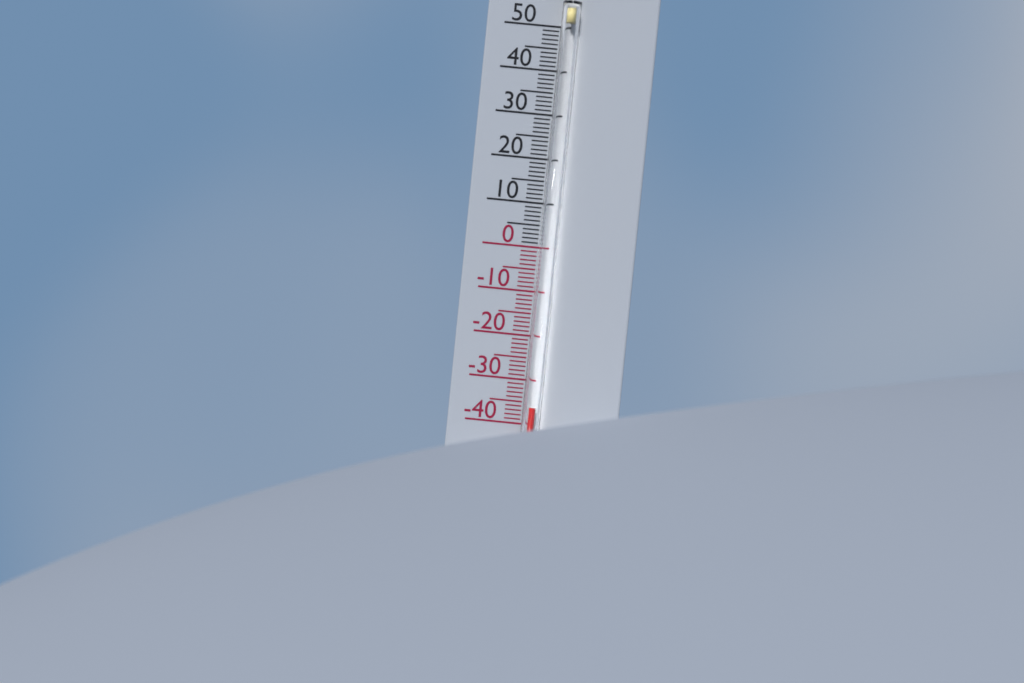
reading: -36 °C
